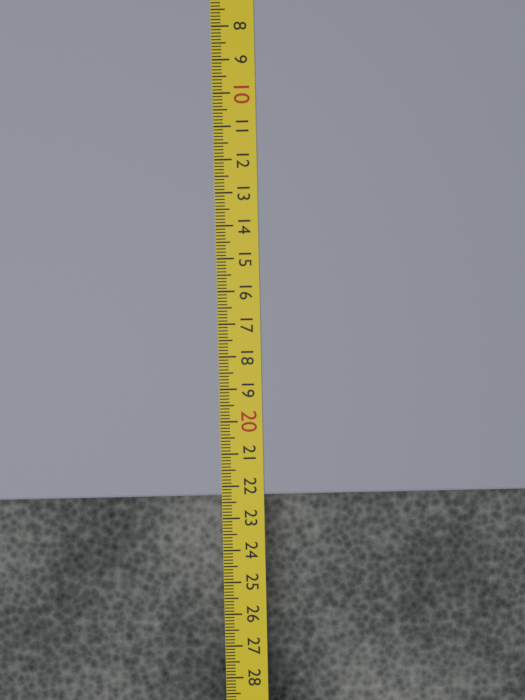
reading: 22.3 cm
